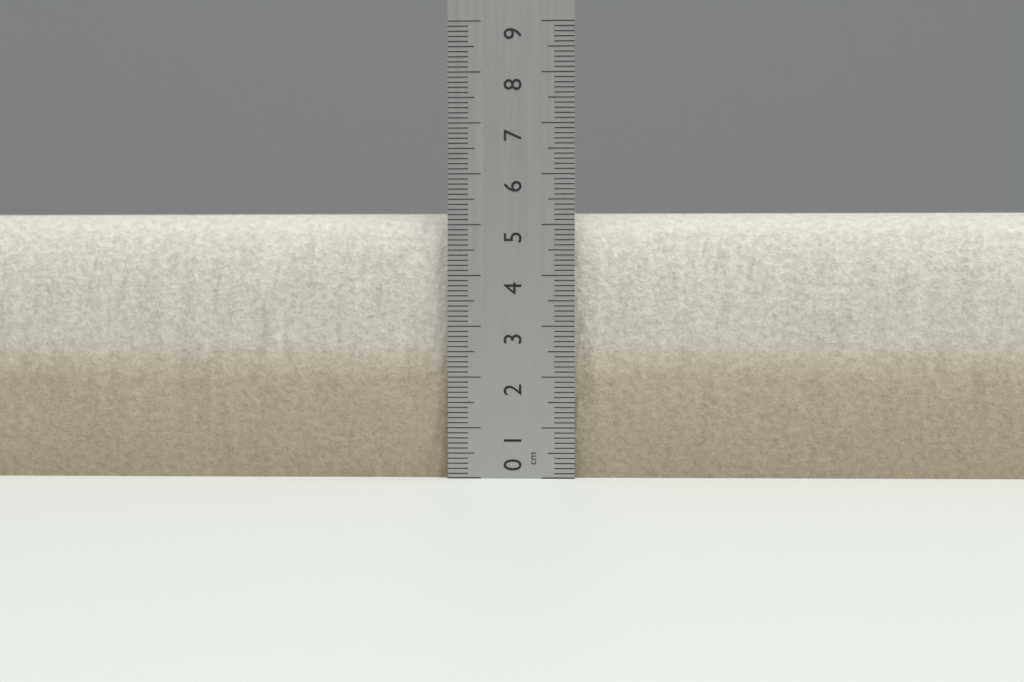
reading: 5.3 cm
